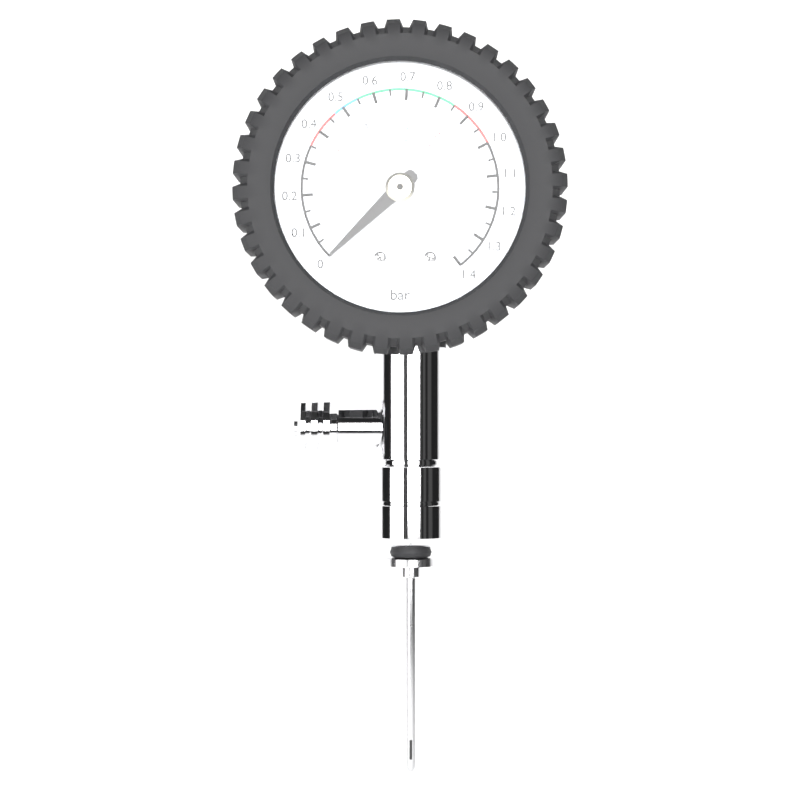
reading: 0.00 bar
